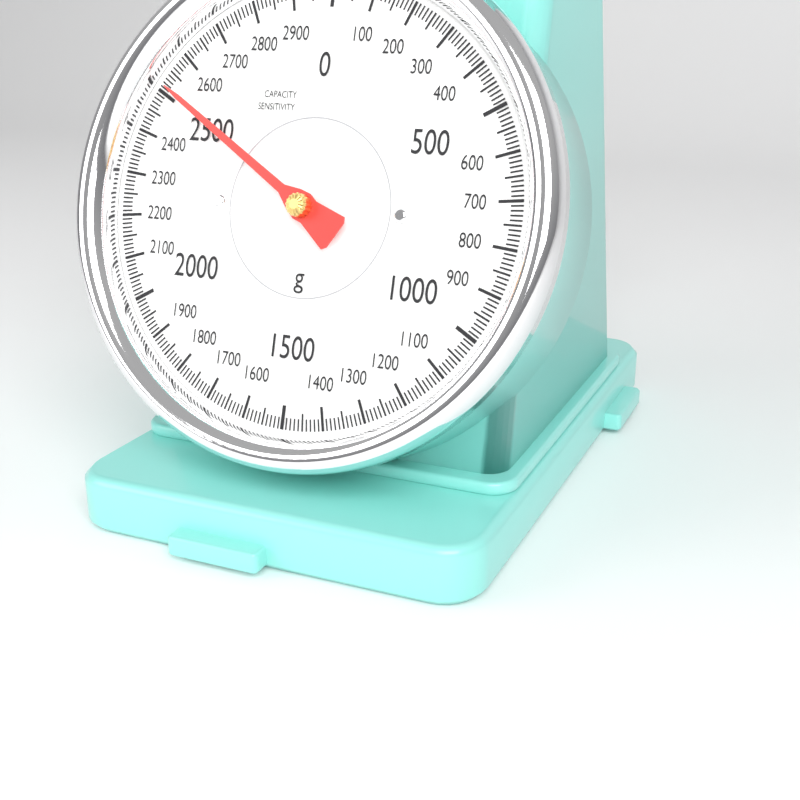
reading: 2520 g
